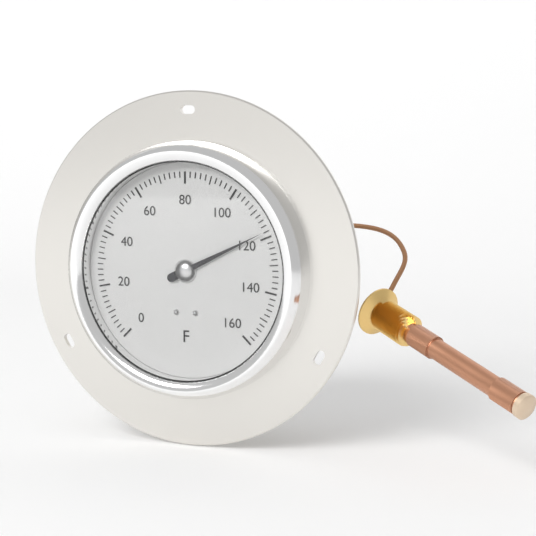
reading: 118 °F
